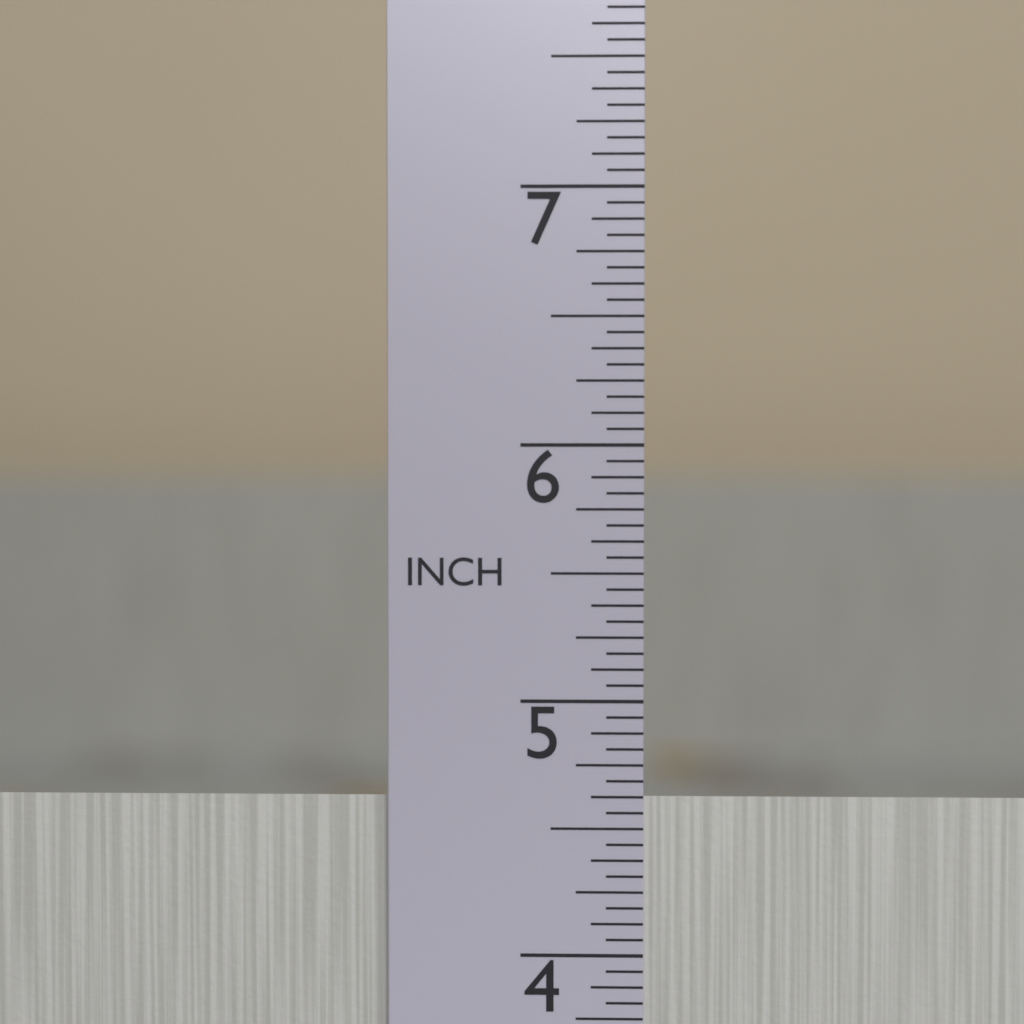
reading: 4.6250 in
